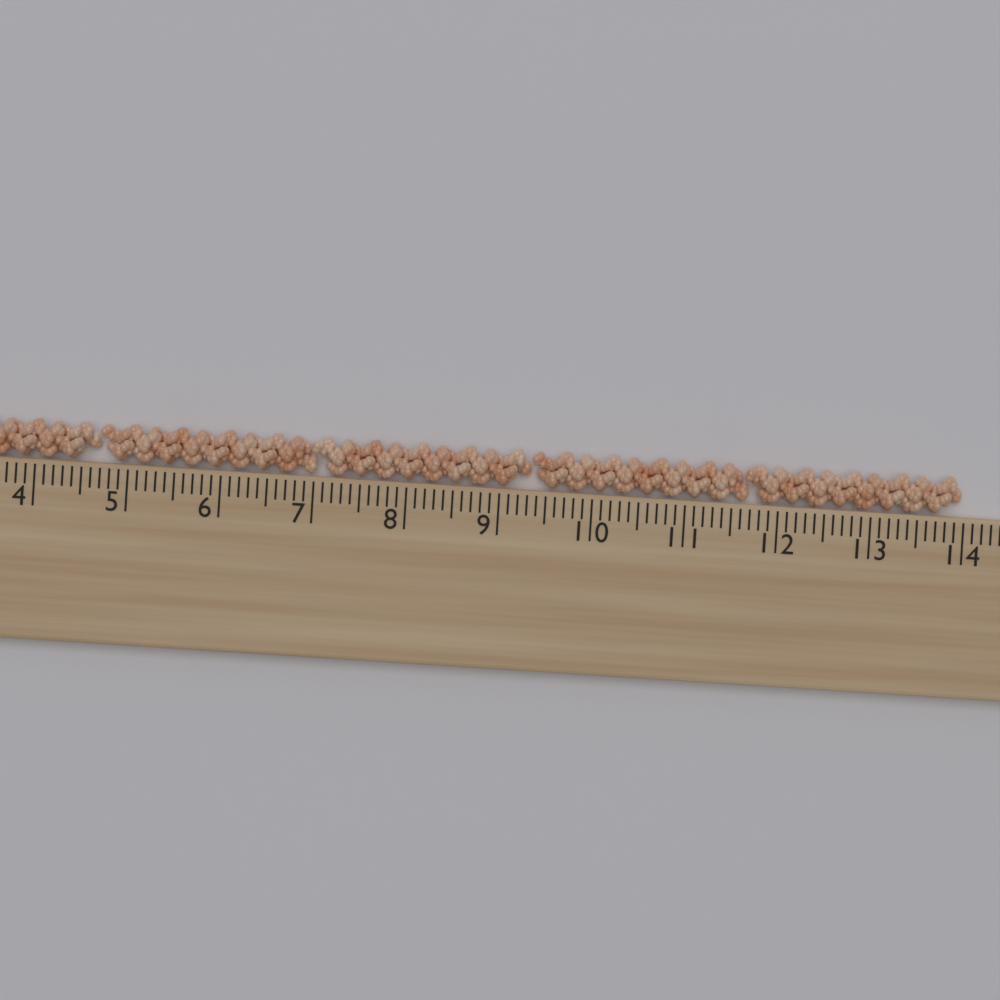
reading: 14.0 cm
